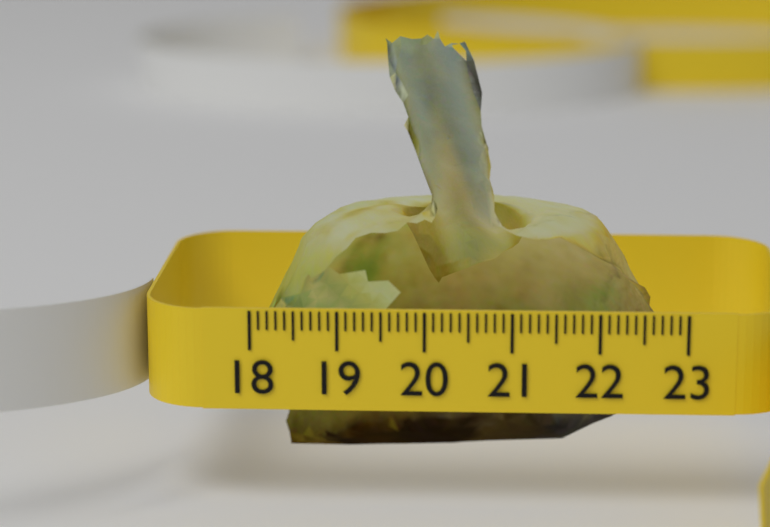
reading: 22.8 (no unit)
